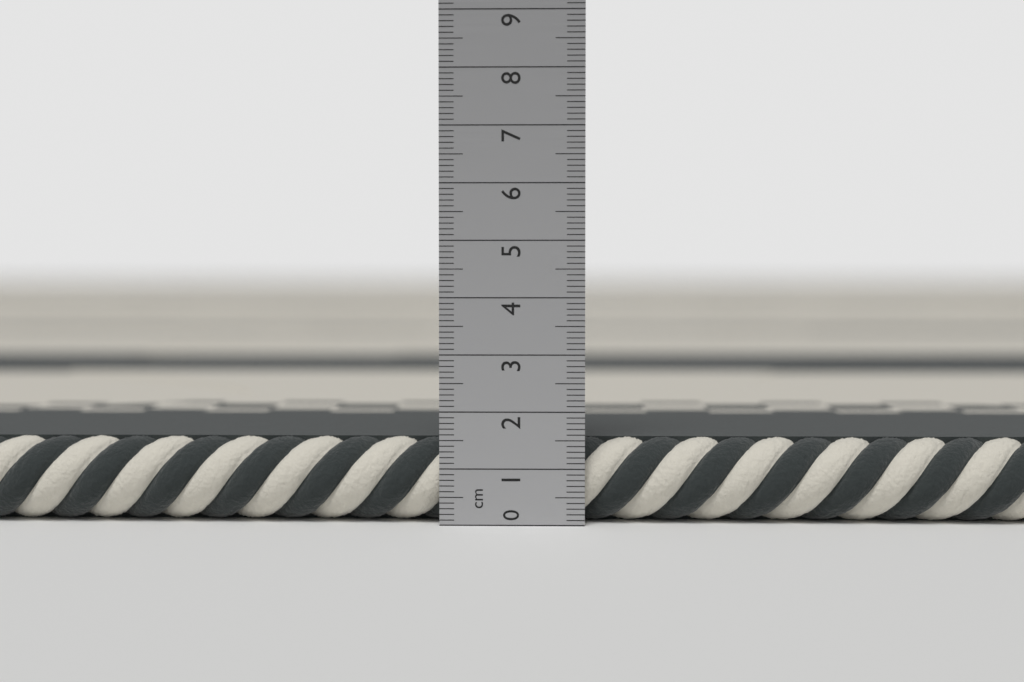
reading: 1.5 cm
